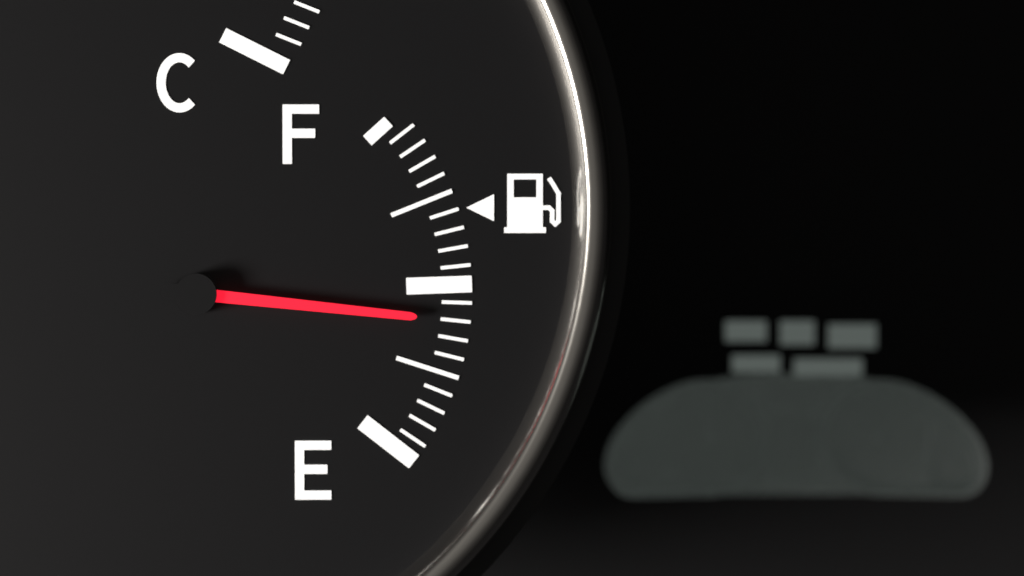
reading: 0.40 (no unit)
